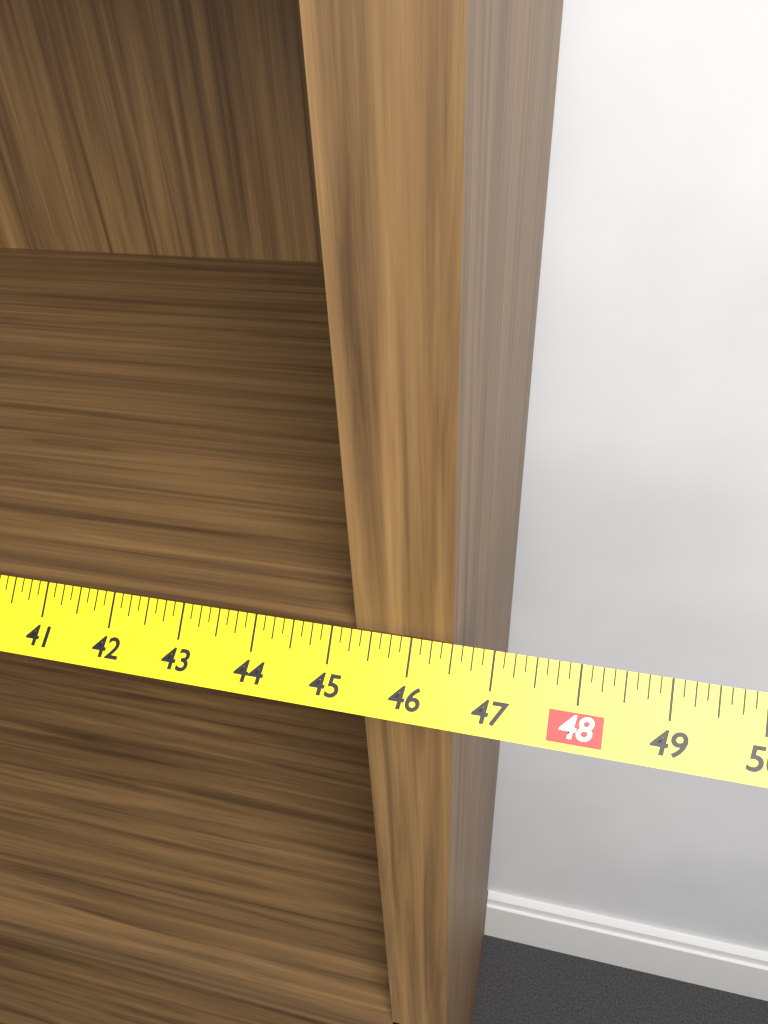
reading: 46.500 in
